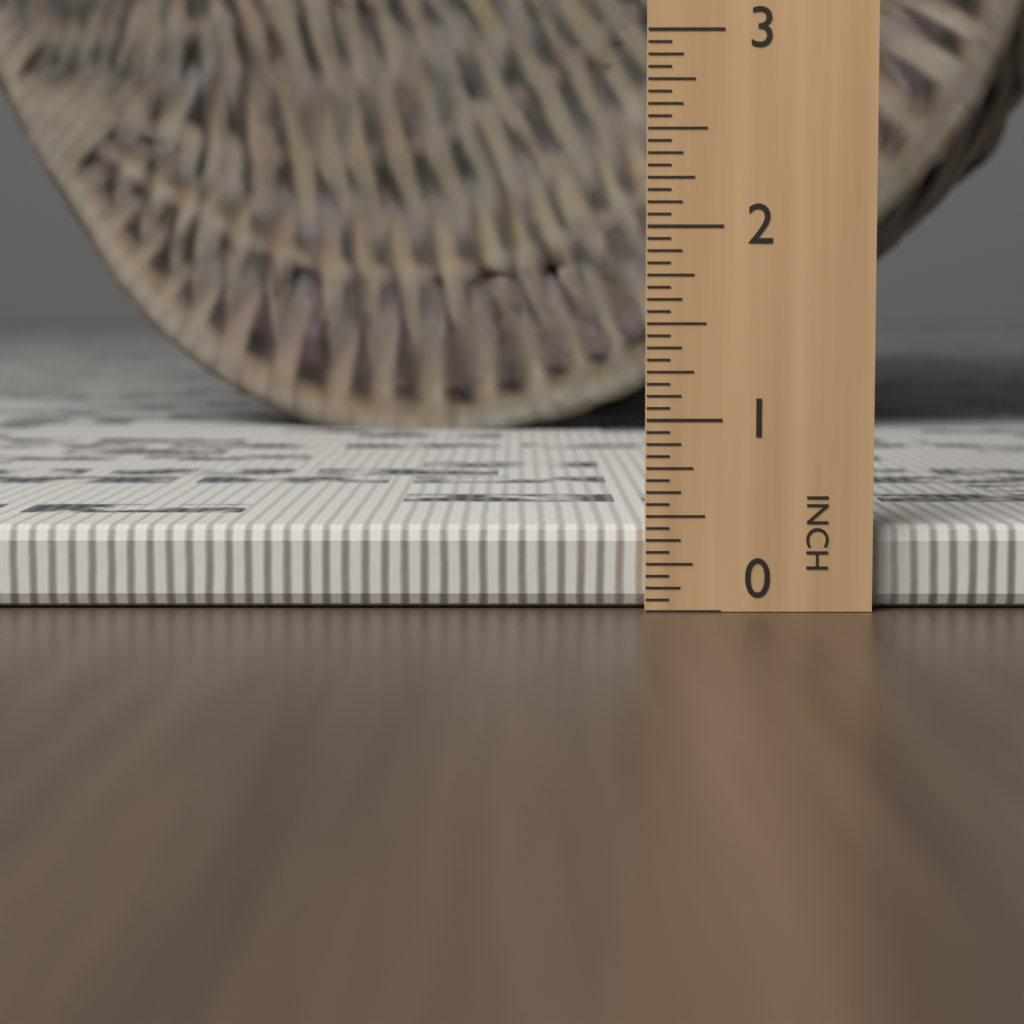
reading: 0.4375 in
